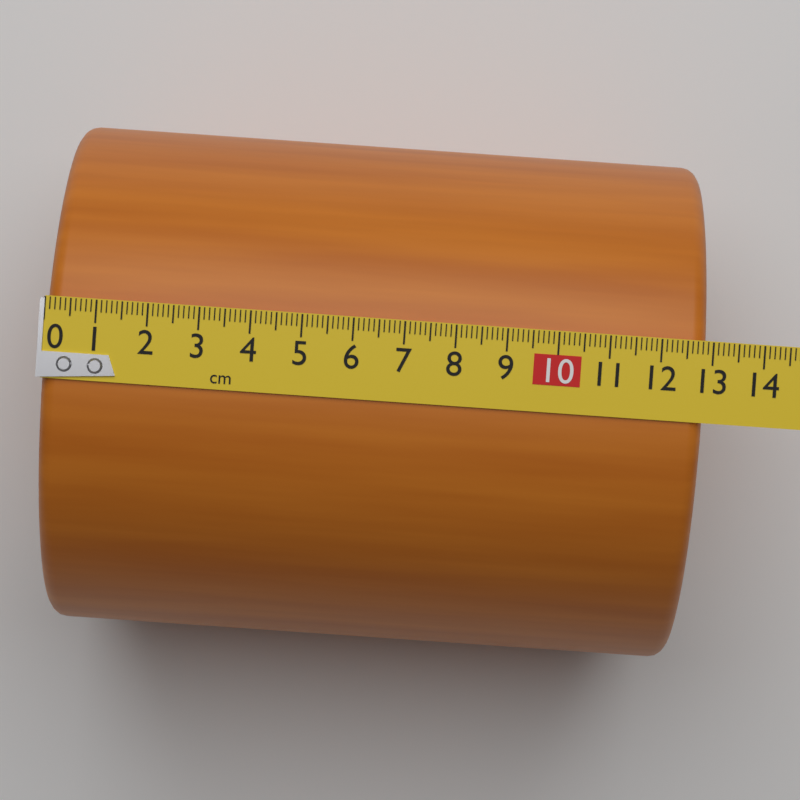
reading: 12.9 cm
